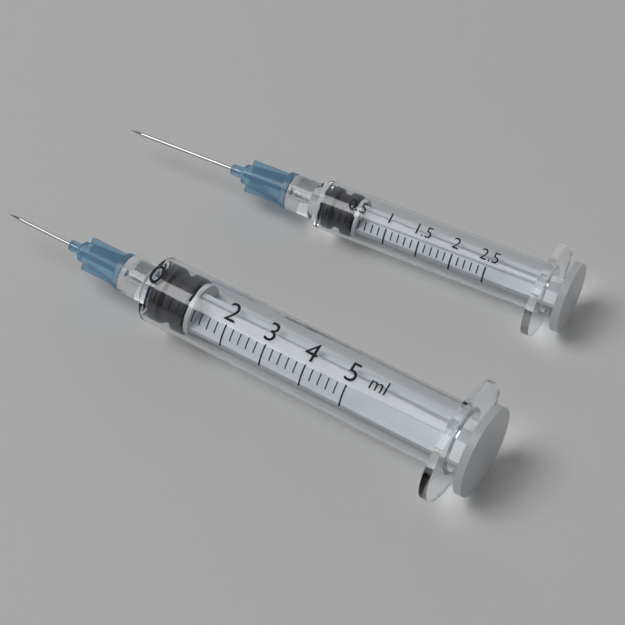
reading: 0.0 ml
